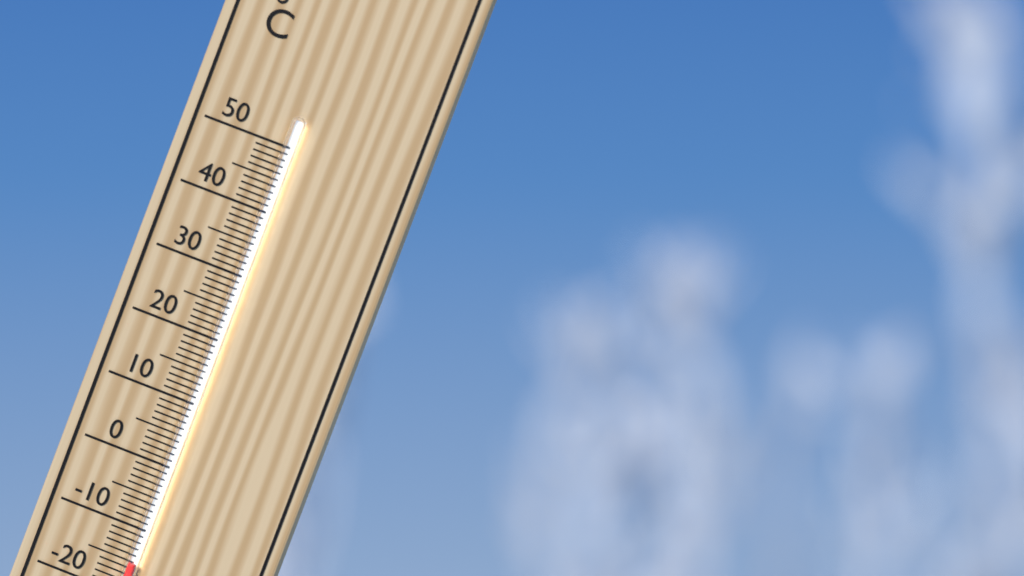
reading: -15 °C
